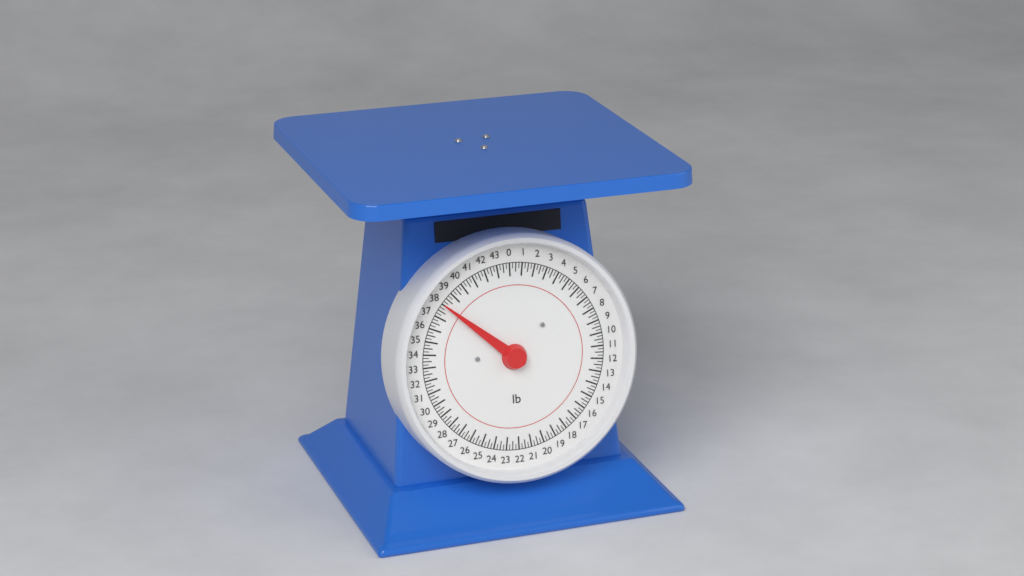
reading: 38.00 lb
